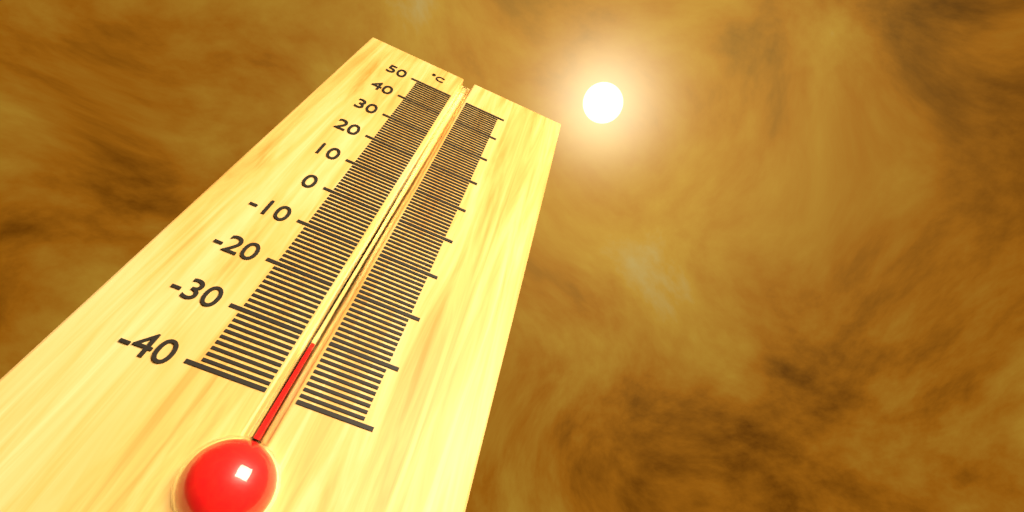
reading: -31 °C
